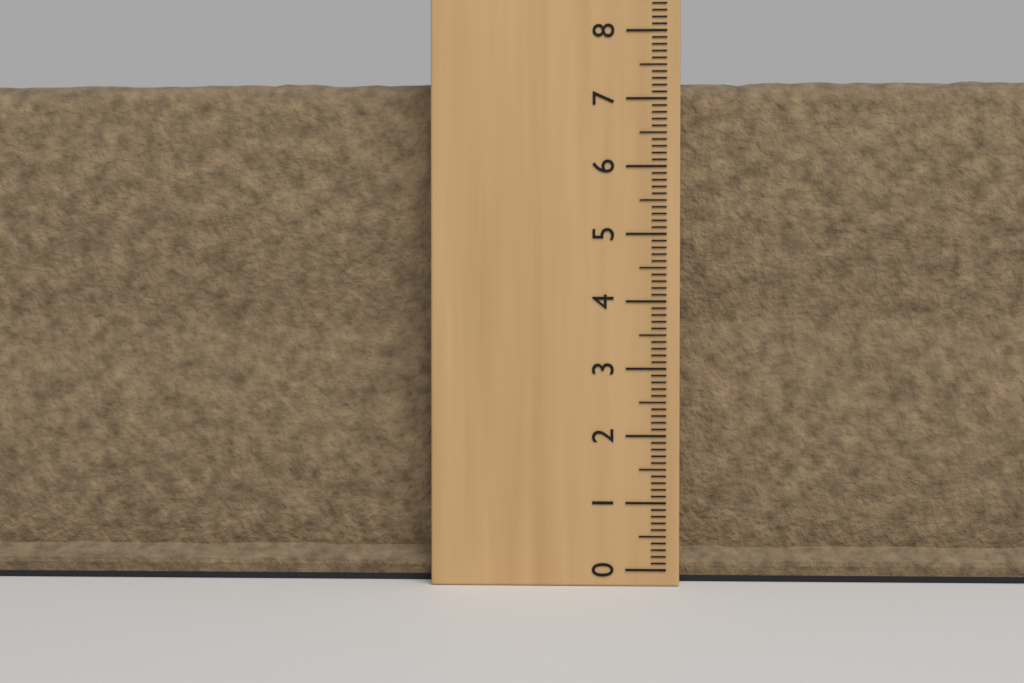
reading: 7.4 (no unit)
